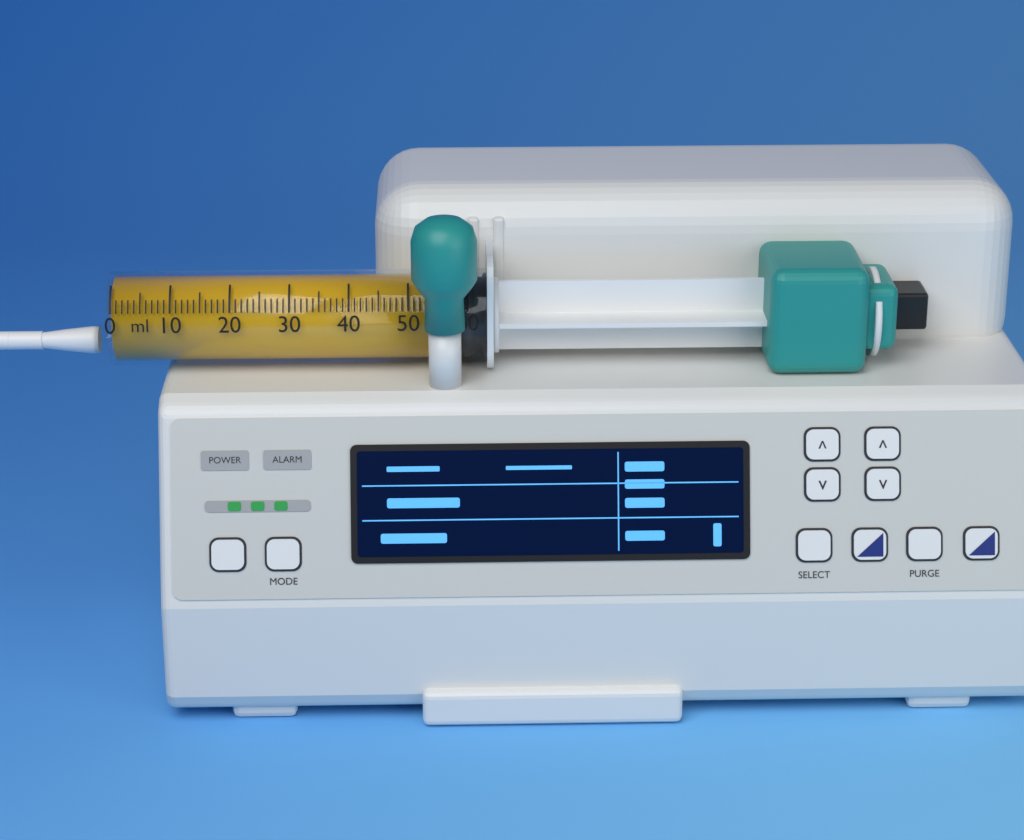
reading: 59 ml
